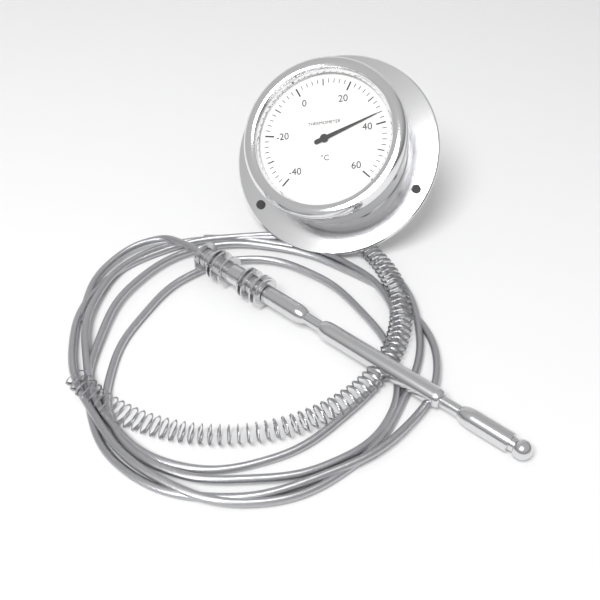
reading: 36 °C
